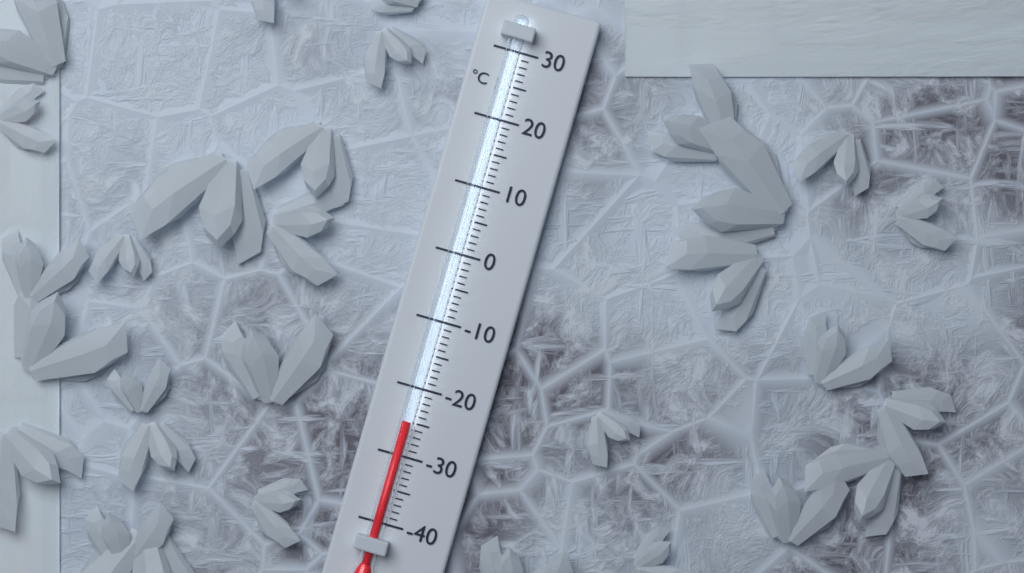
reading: -25 °C
